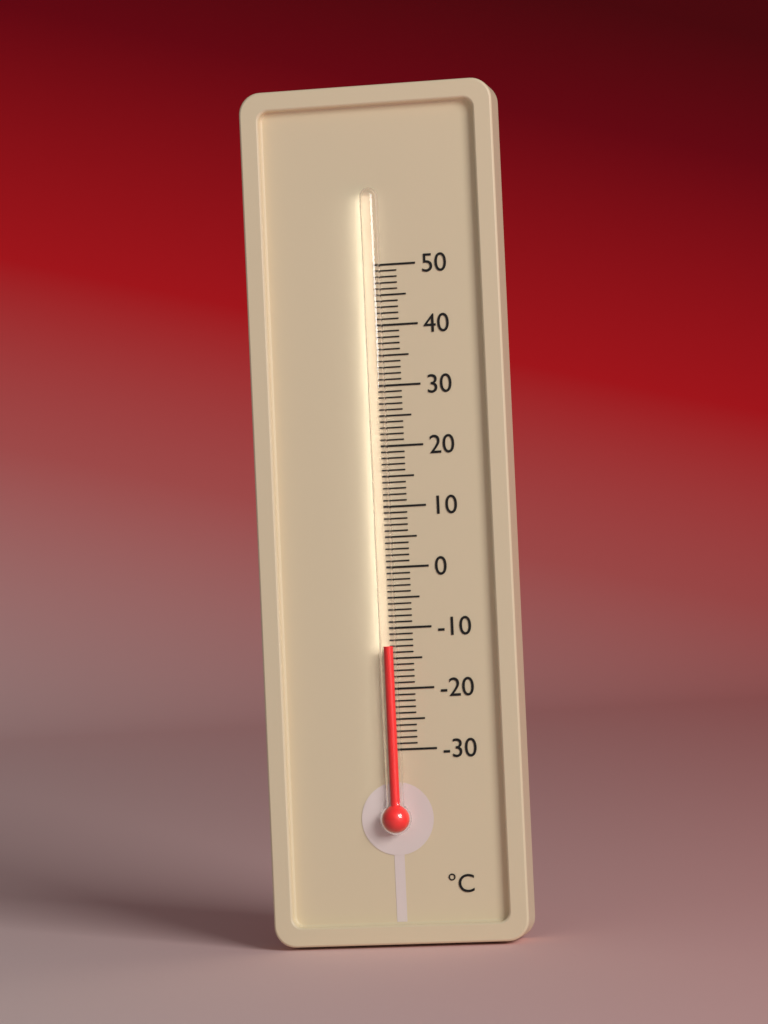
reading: -13 °C
